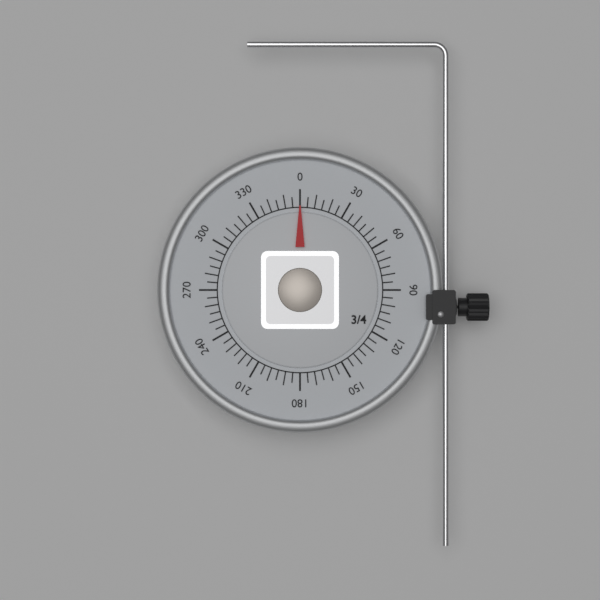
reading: 0 (no unit)
